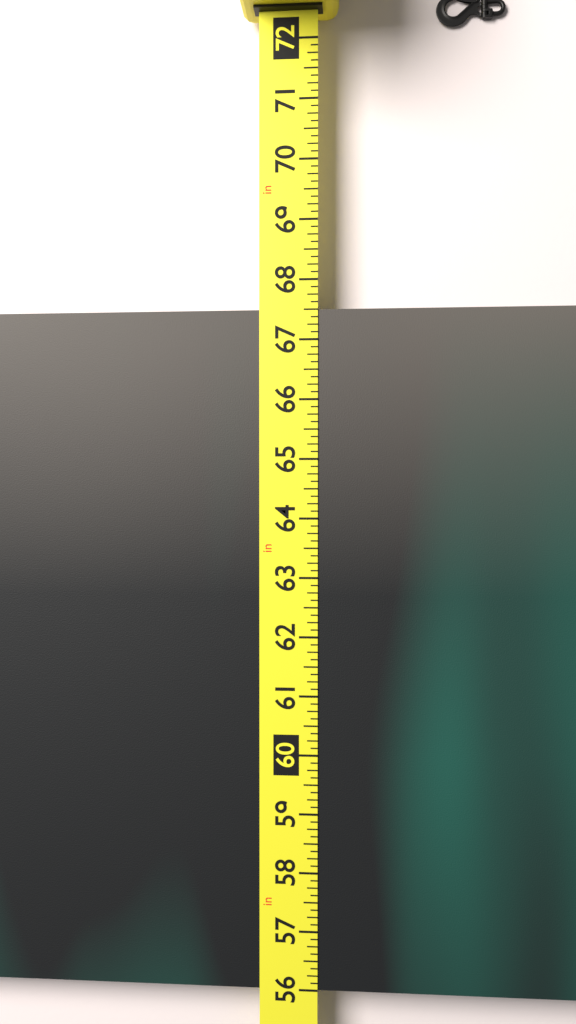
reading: 67.500 in
